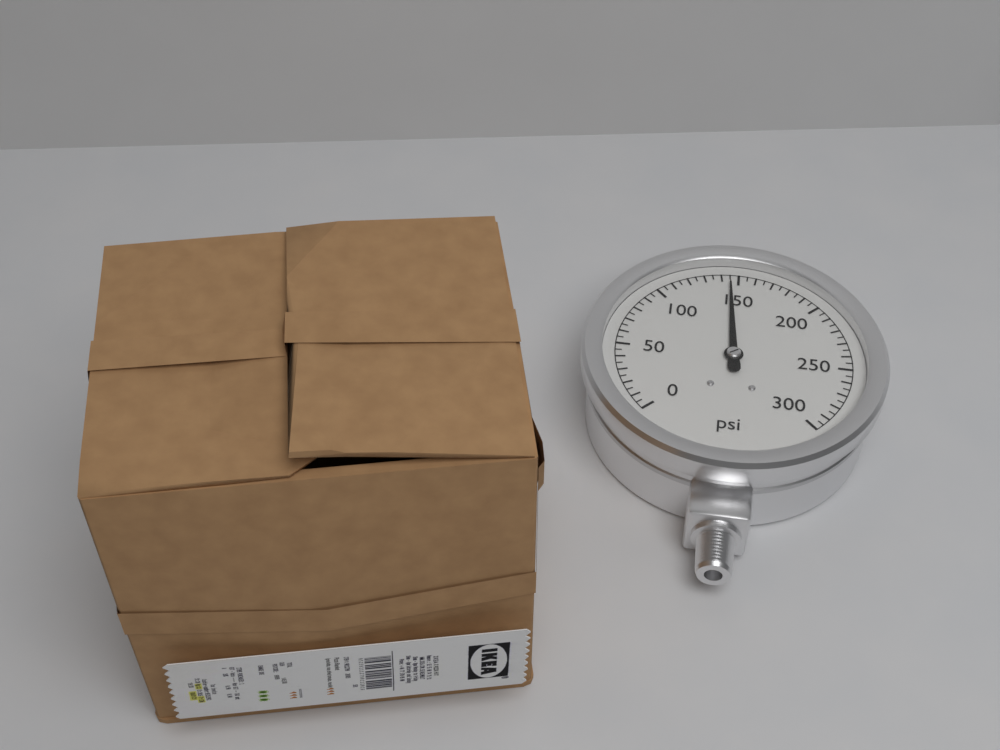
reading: 145 psi
